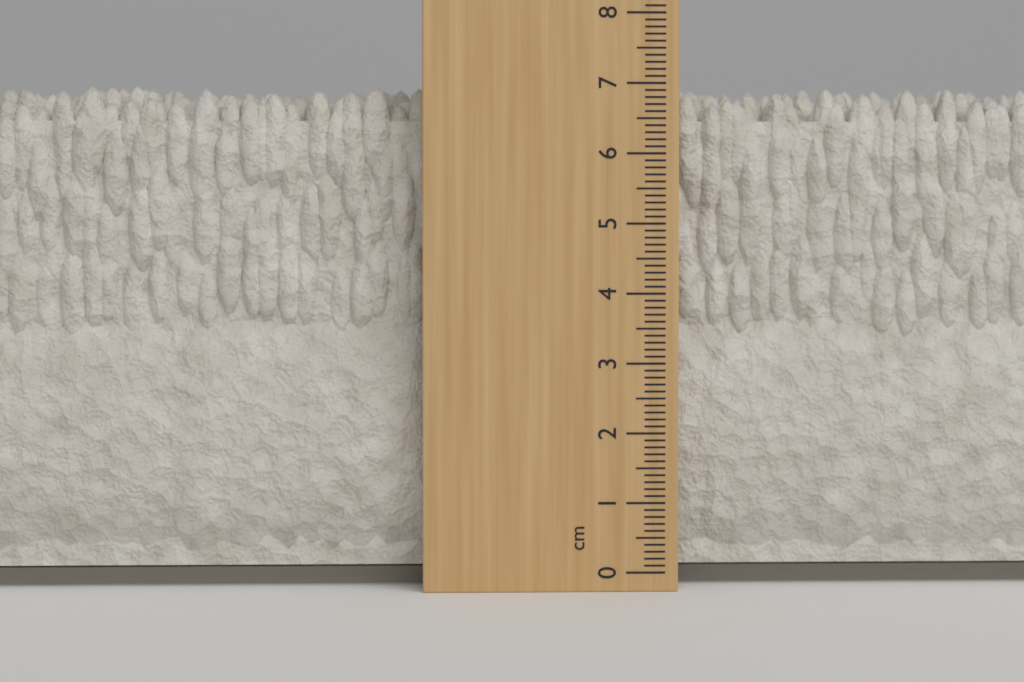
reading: 7.0 cm
